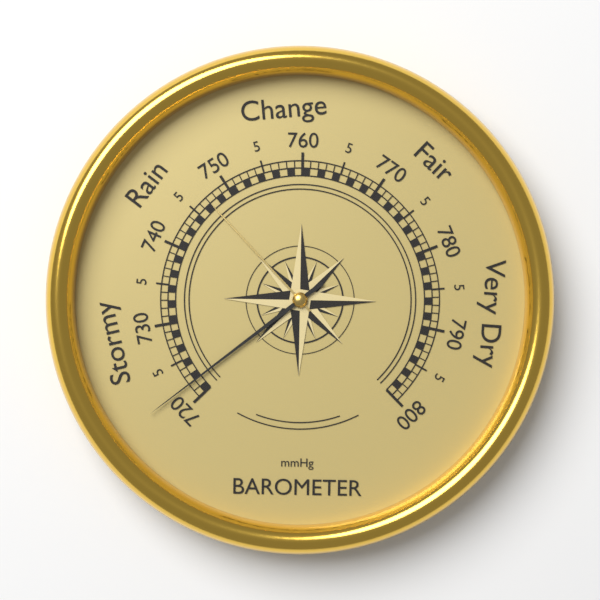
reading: 722 mmHg
